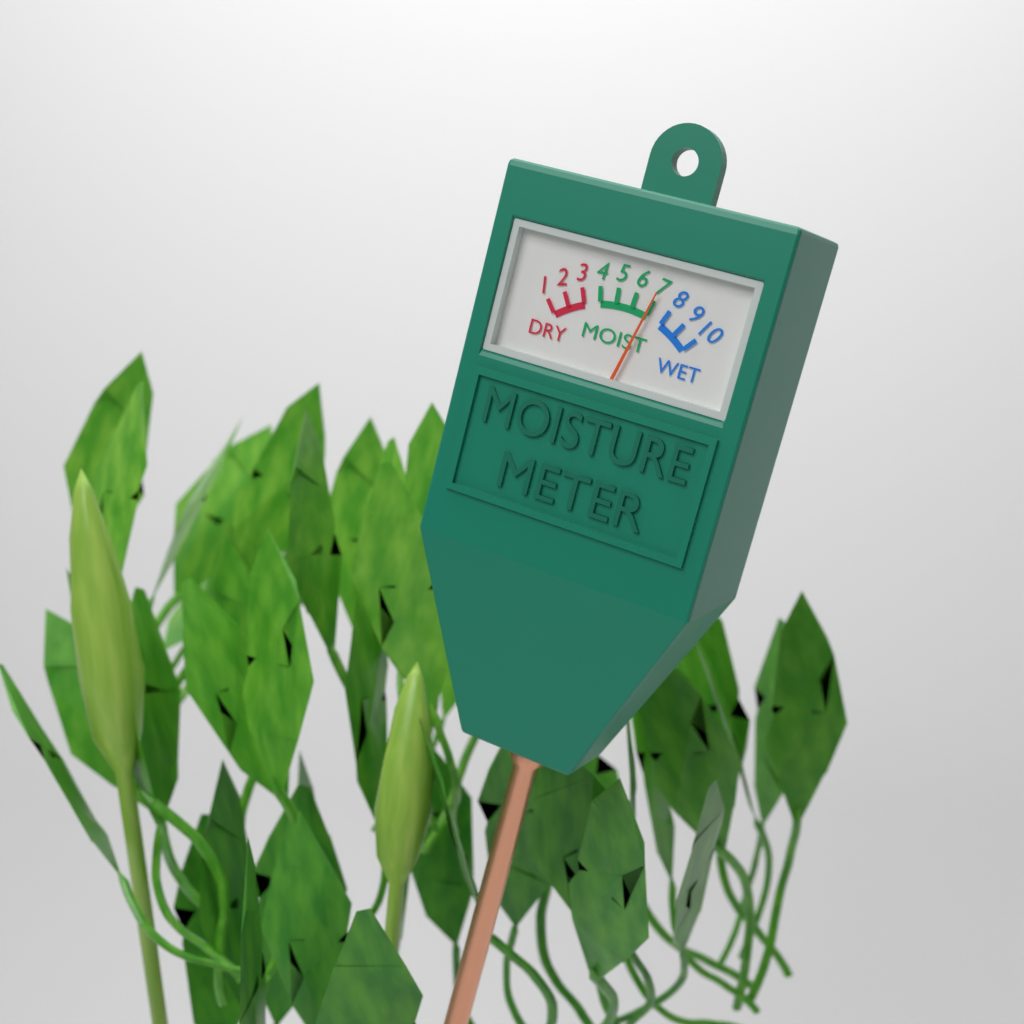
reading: 7 (no unit)
